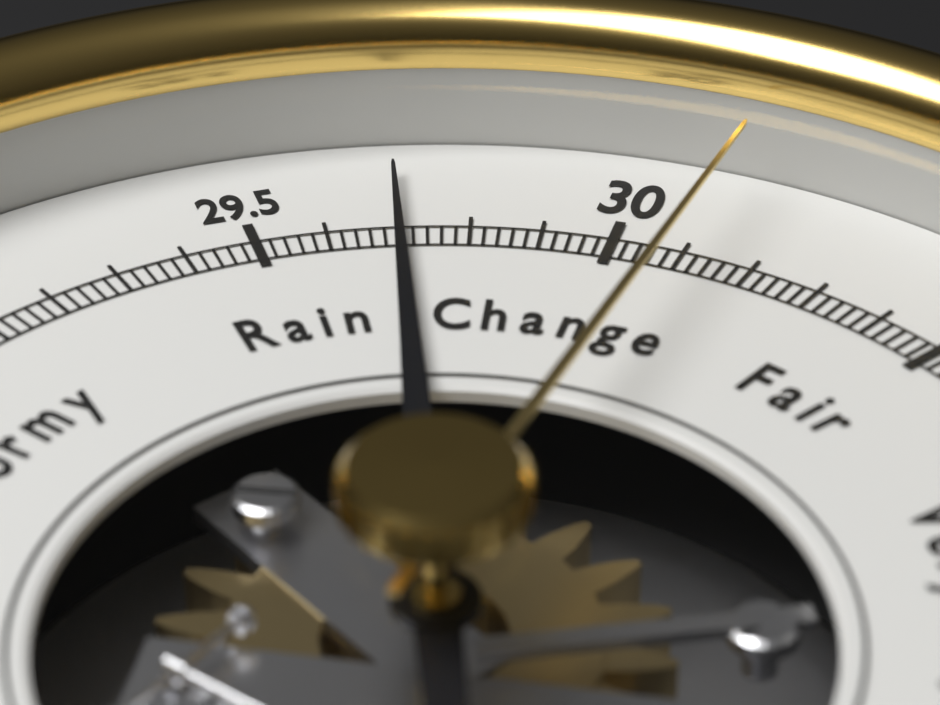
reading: 29.70 inHg
